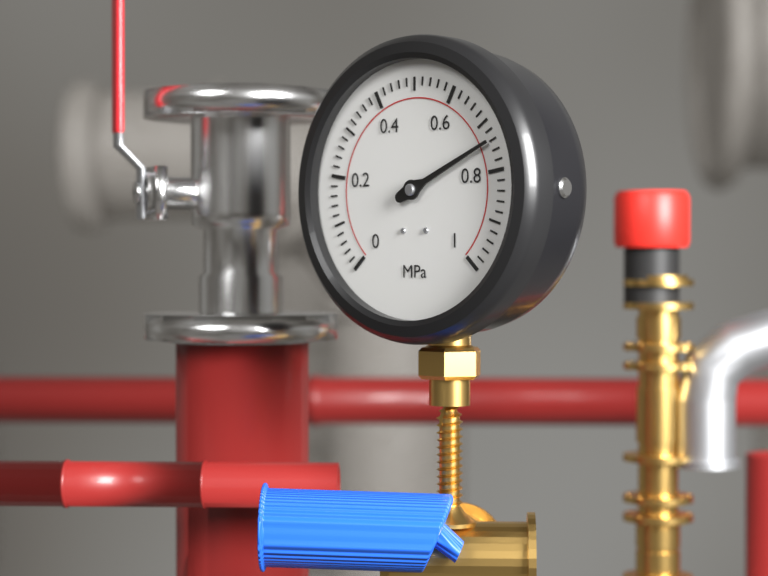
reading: 0.74 MPa
